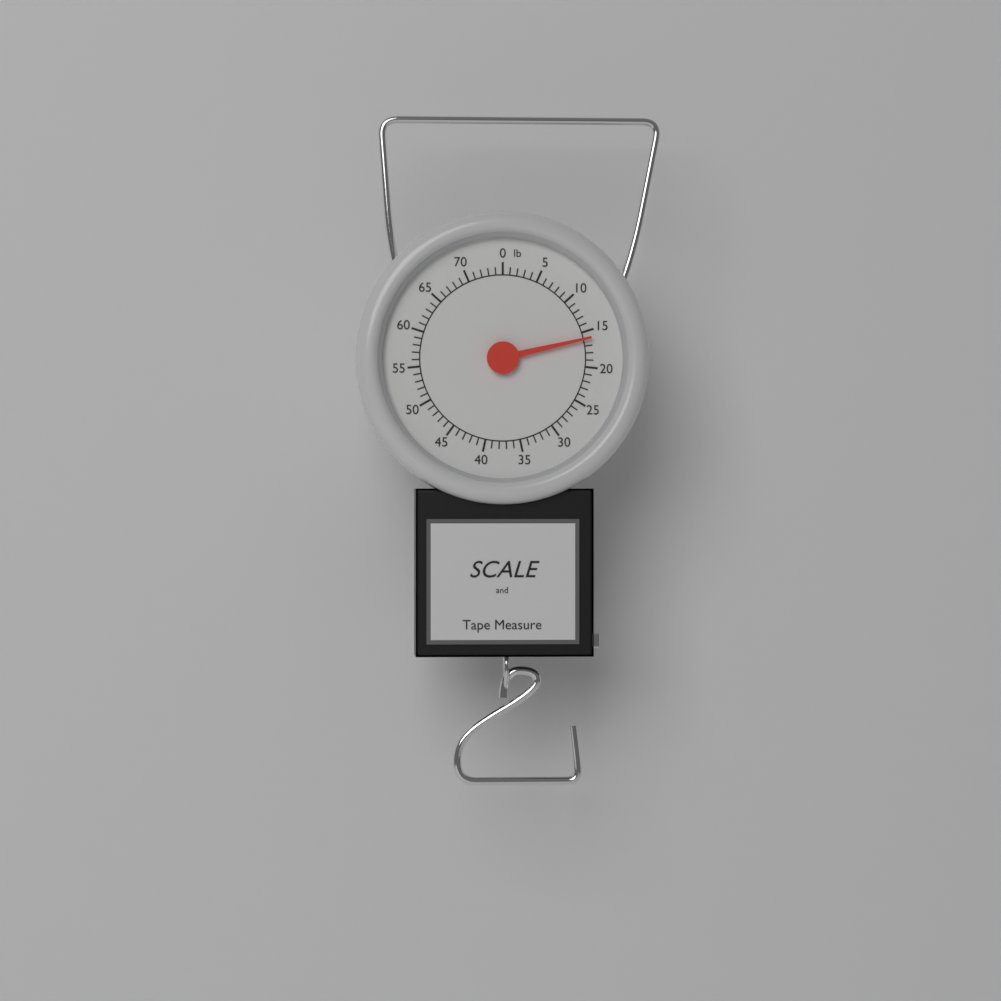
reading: 16 lb
